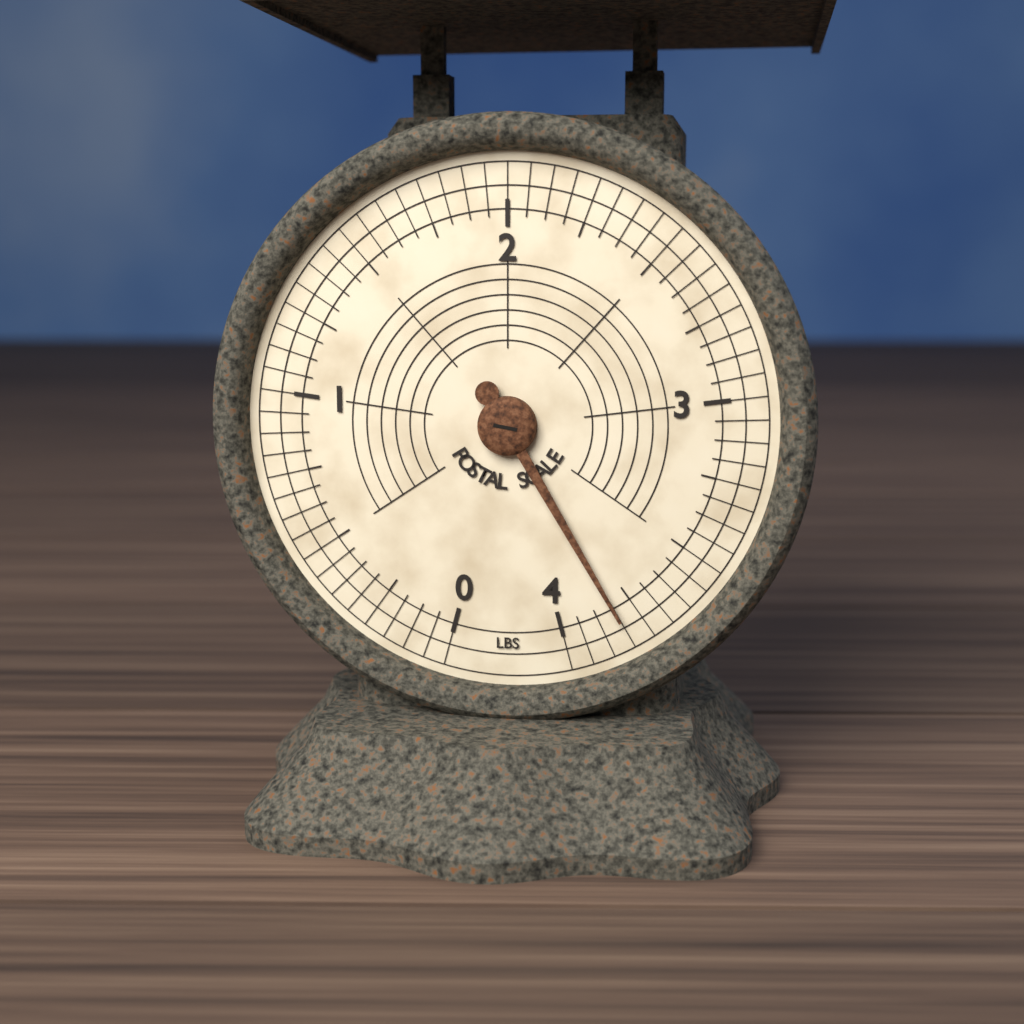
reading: 3.8125 lbs
